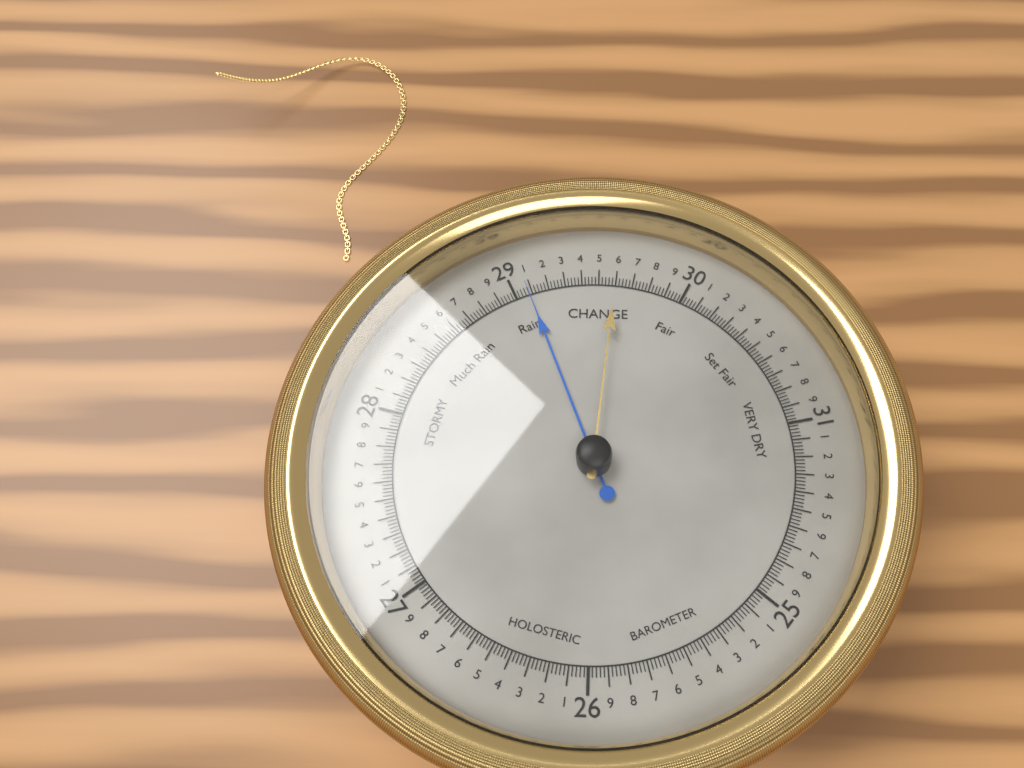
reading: 29.08 (no unit)
